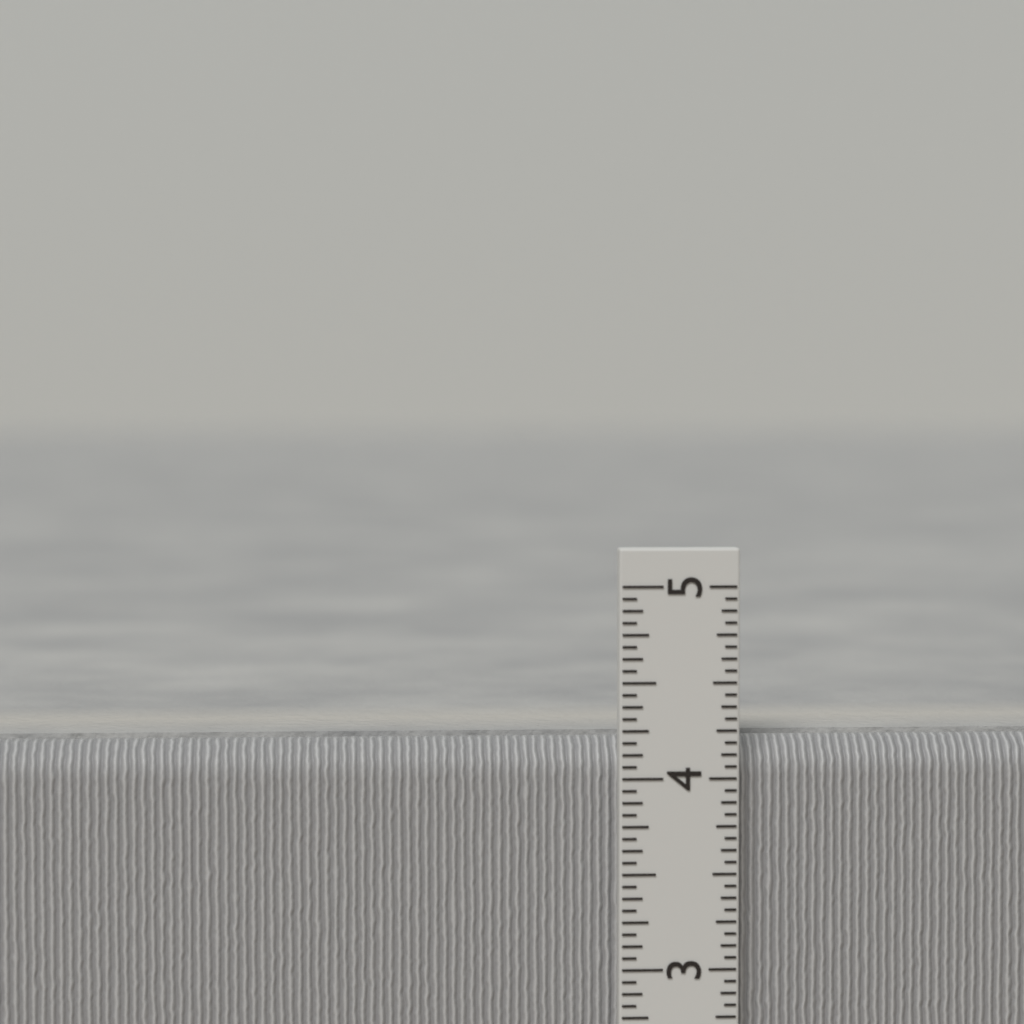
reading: 4.1875 in
